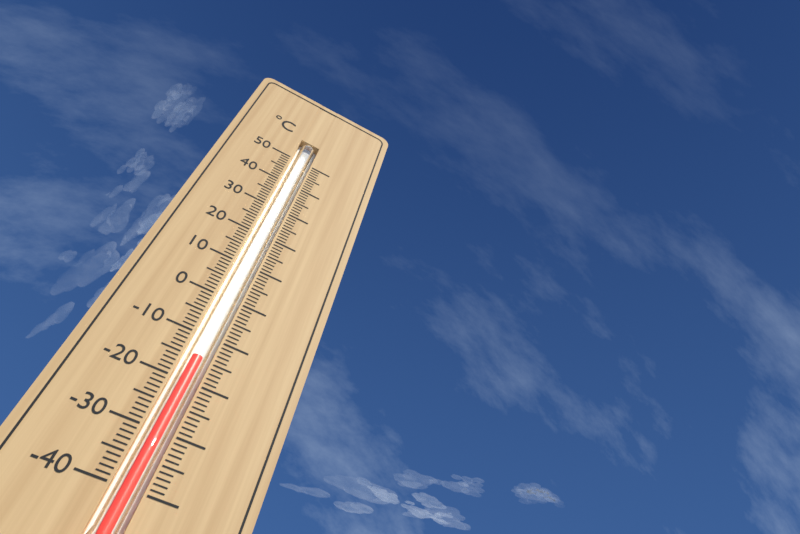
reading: -15 °C
